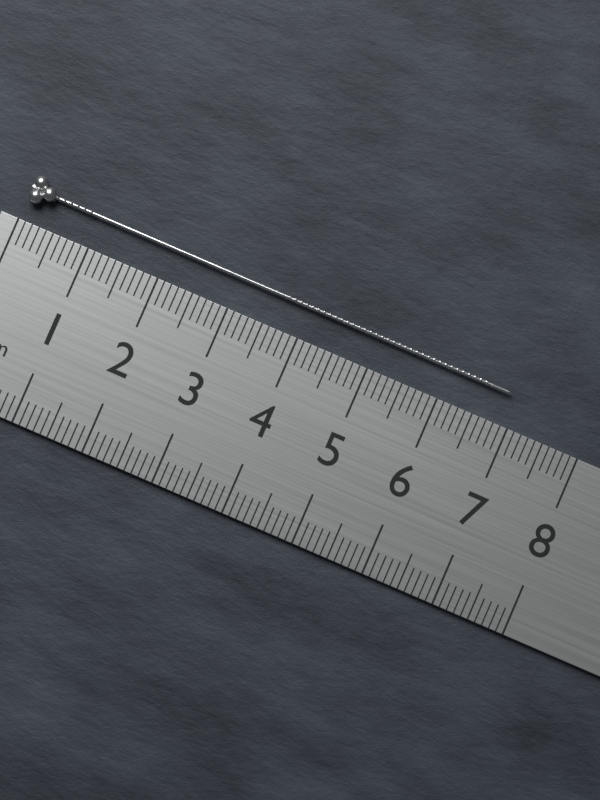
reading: 6.9 cm
